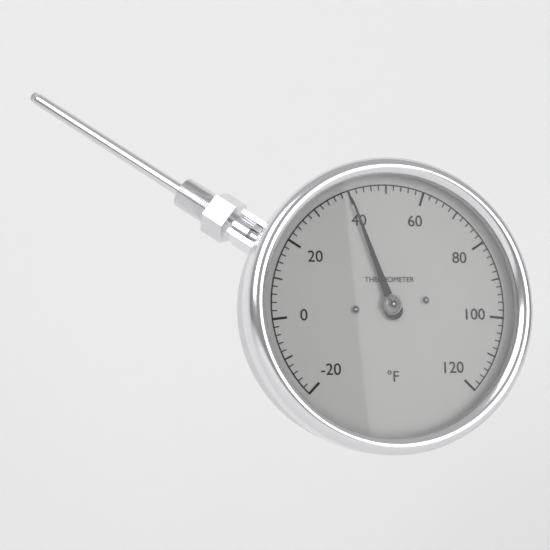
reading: 40 °F
